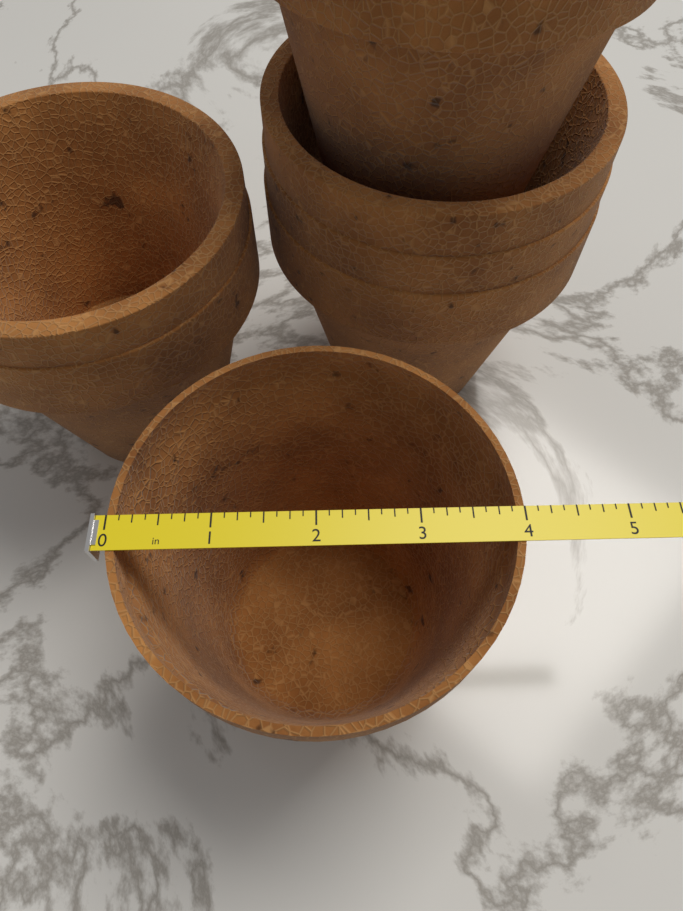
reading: 4.000 in
